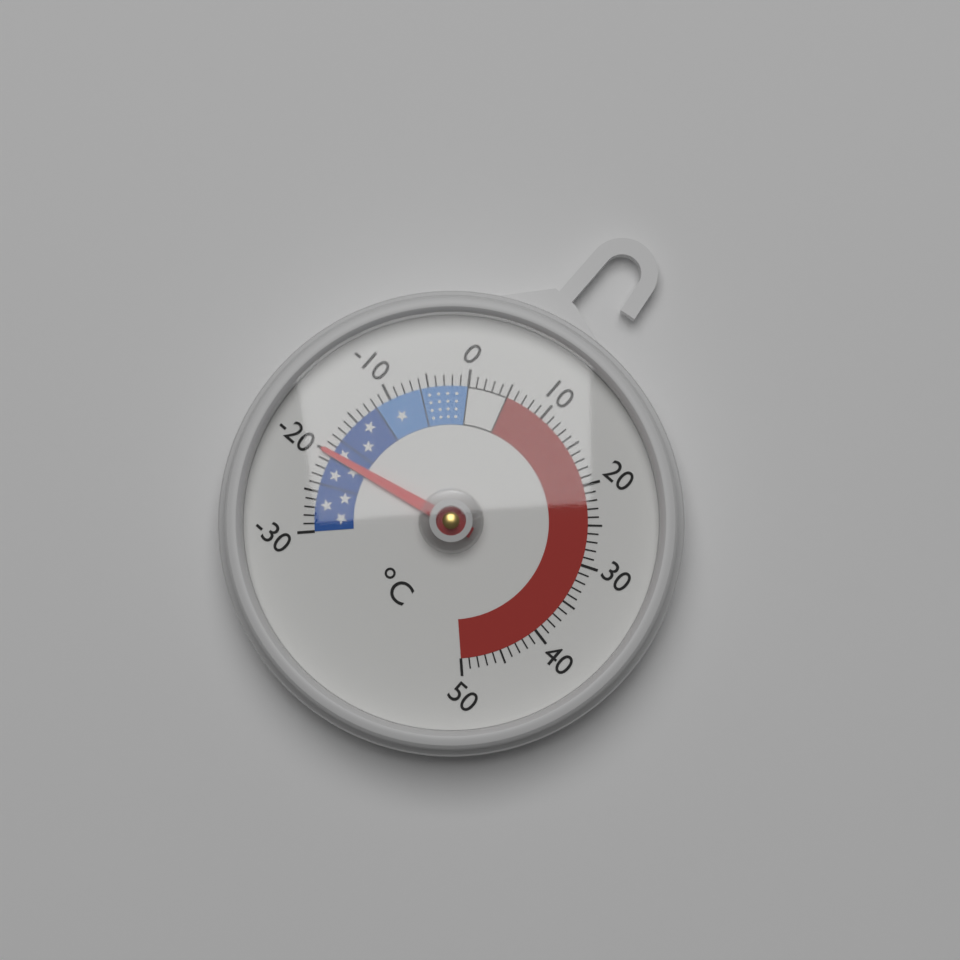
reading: -20 °C
